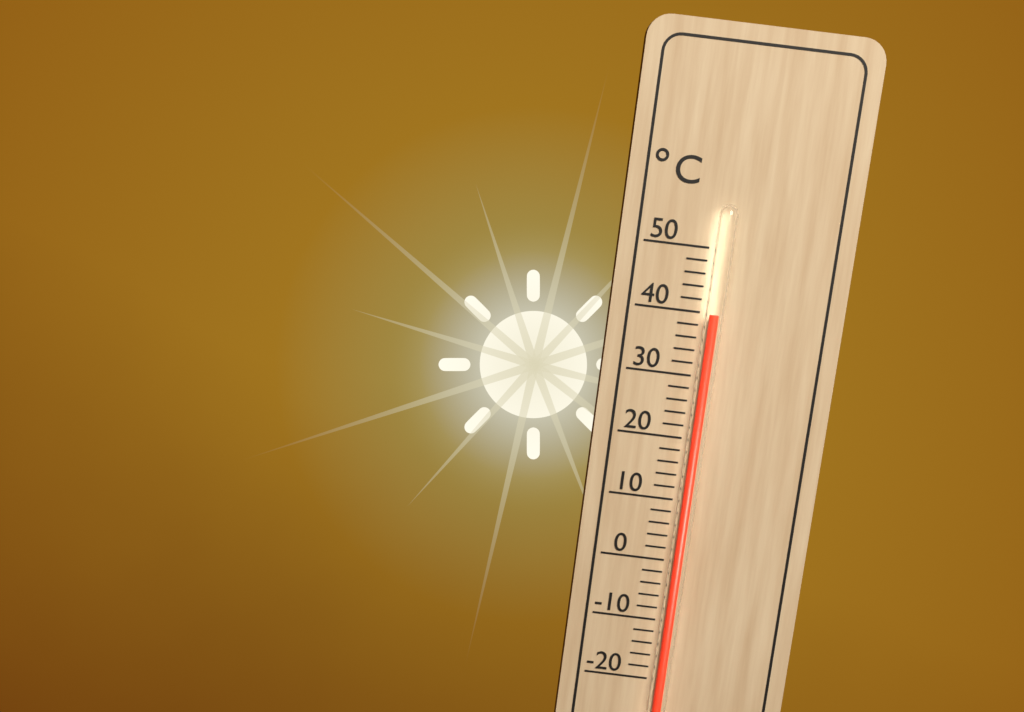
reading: 40 °C
